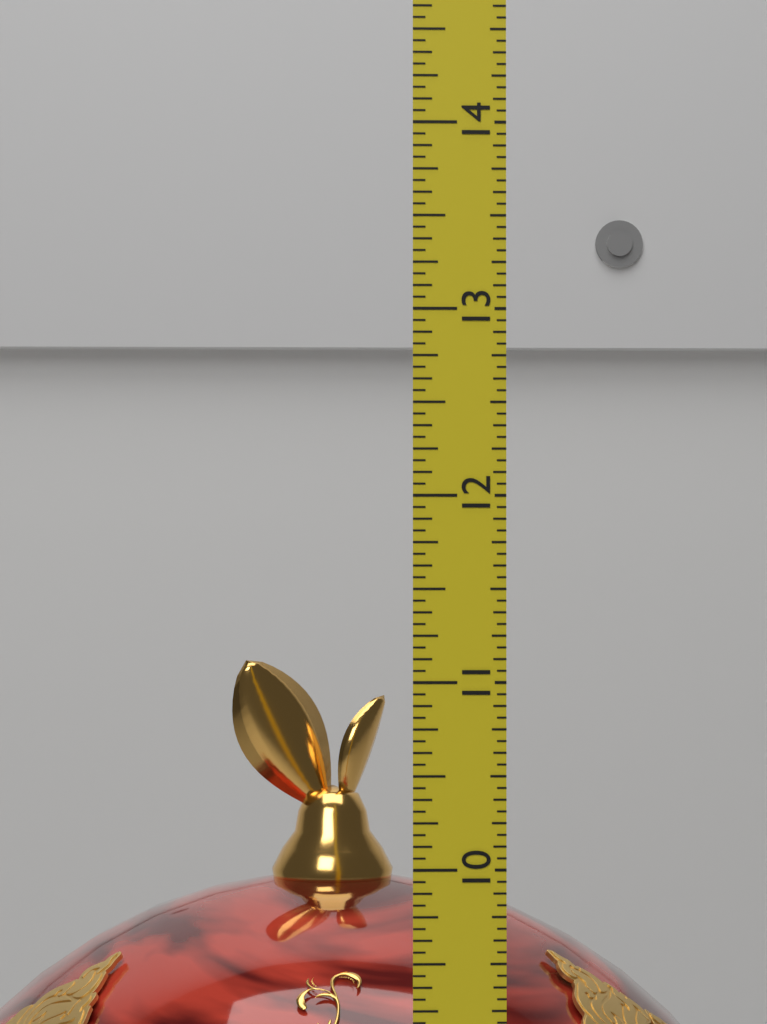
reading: 11.0000 (no unit)
